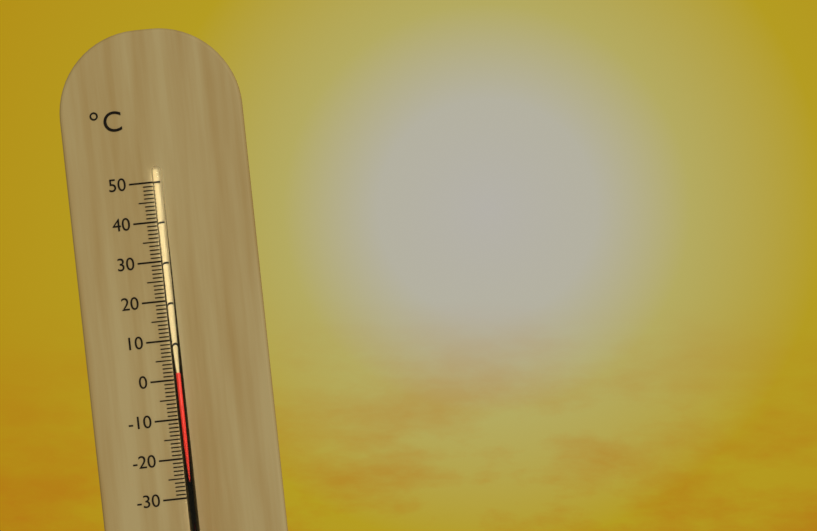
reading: 2 °C
